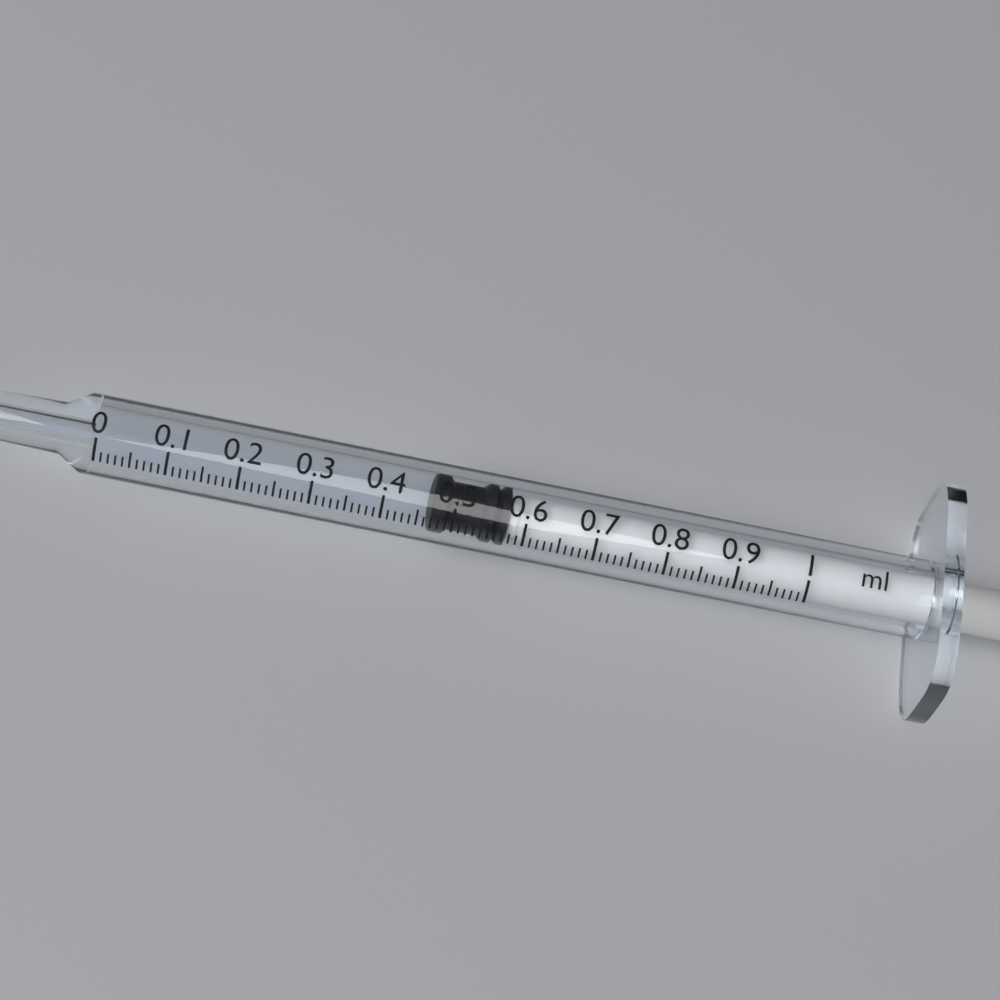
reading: 0.47 ml
